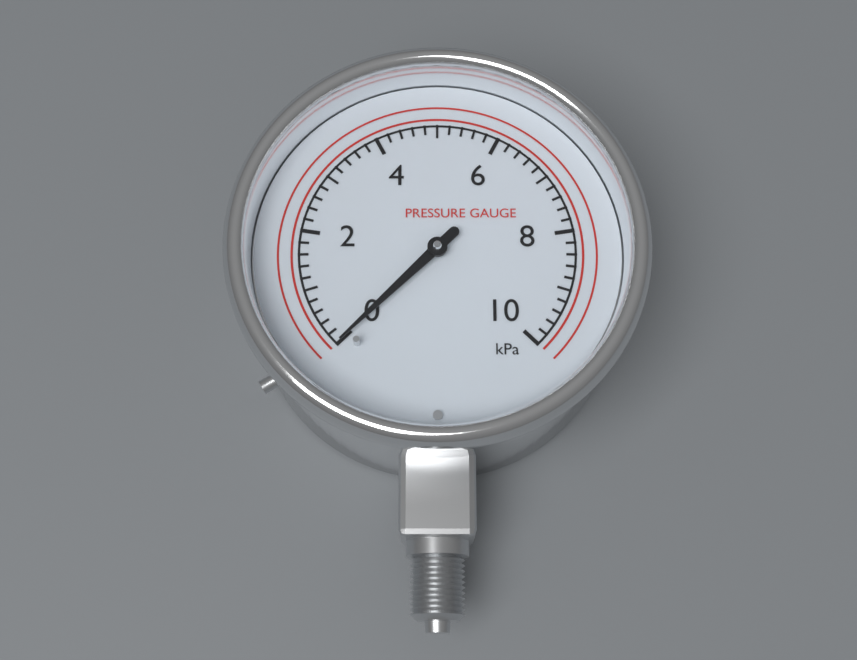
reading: 0.0 kPa
